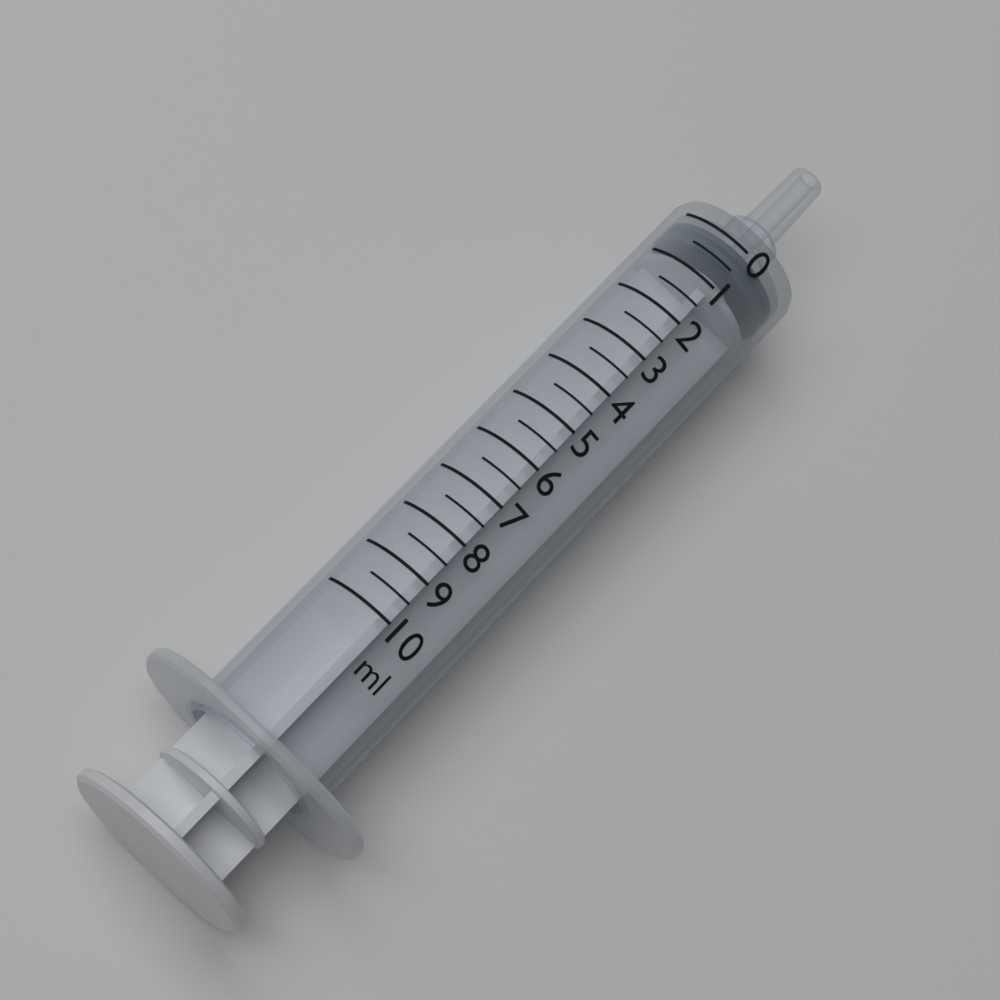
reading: 0.0 ml
